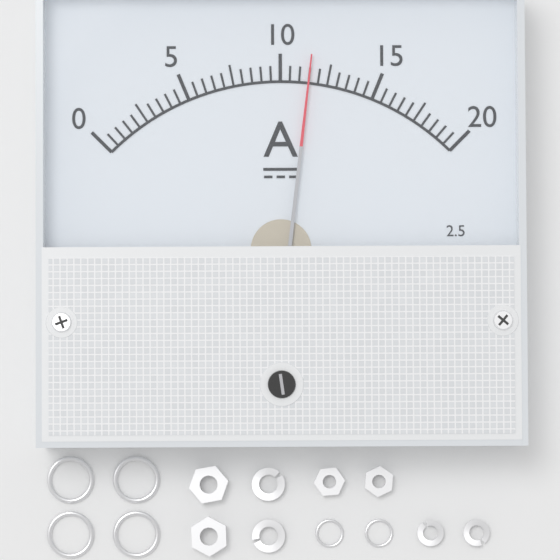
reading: 11.5 A
